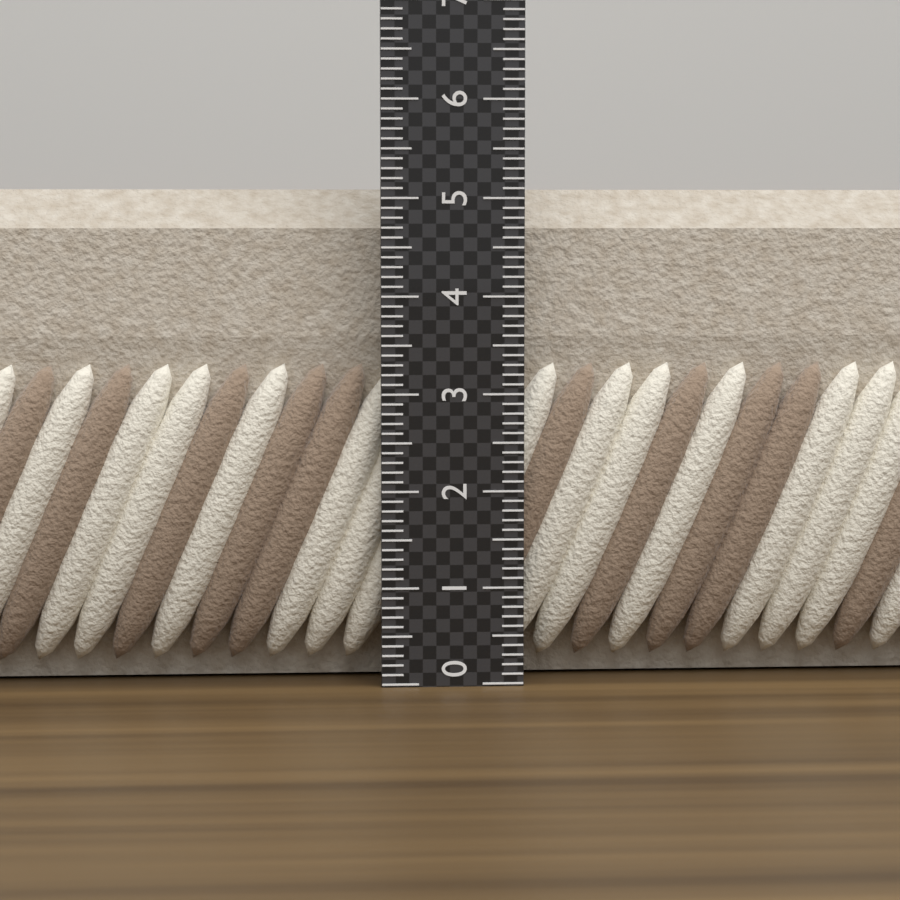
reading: 5.1 (no unit)
